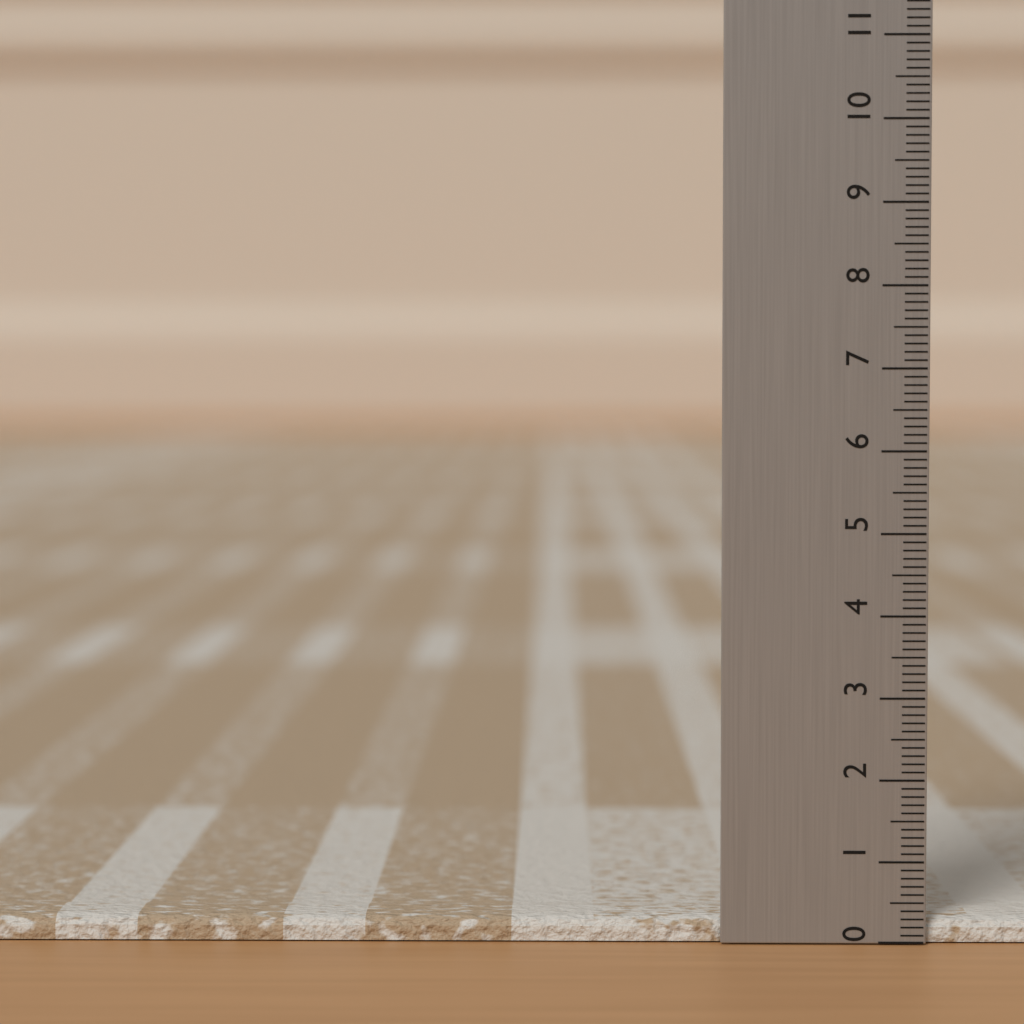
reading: 0.3 (no unit)
